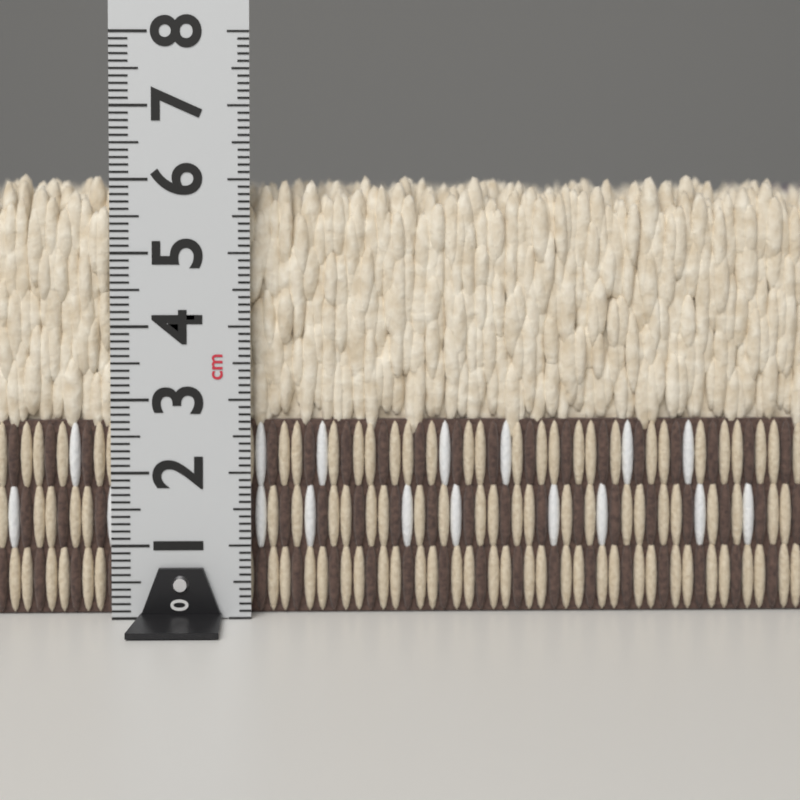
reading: 6.1 cm
